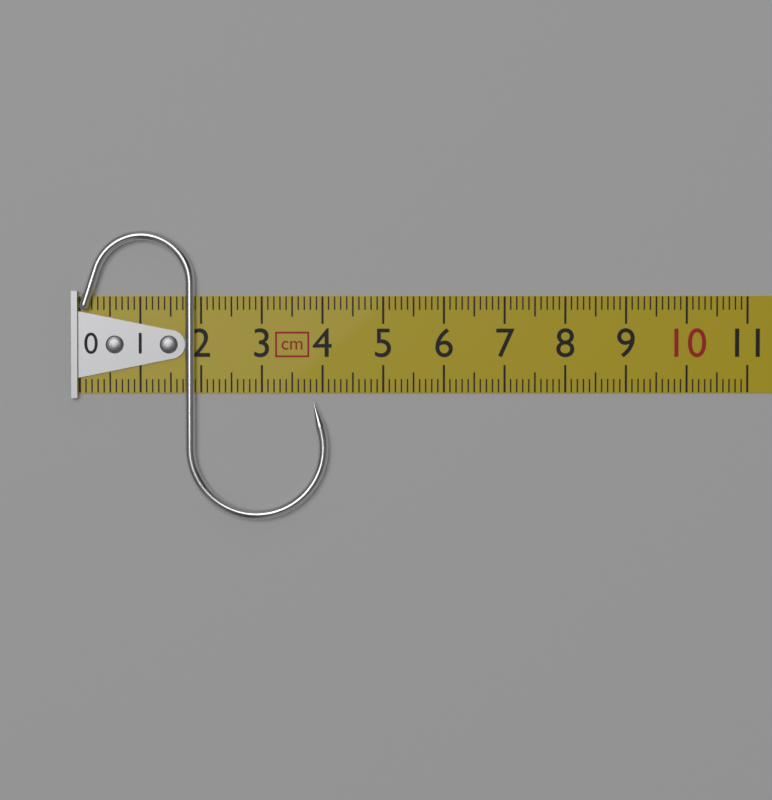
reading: 4.1 cm
